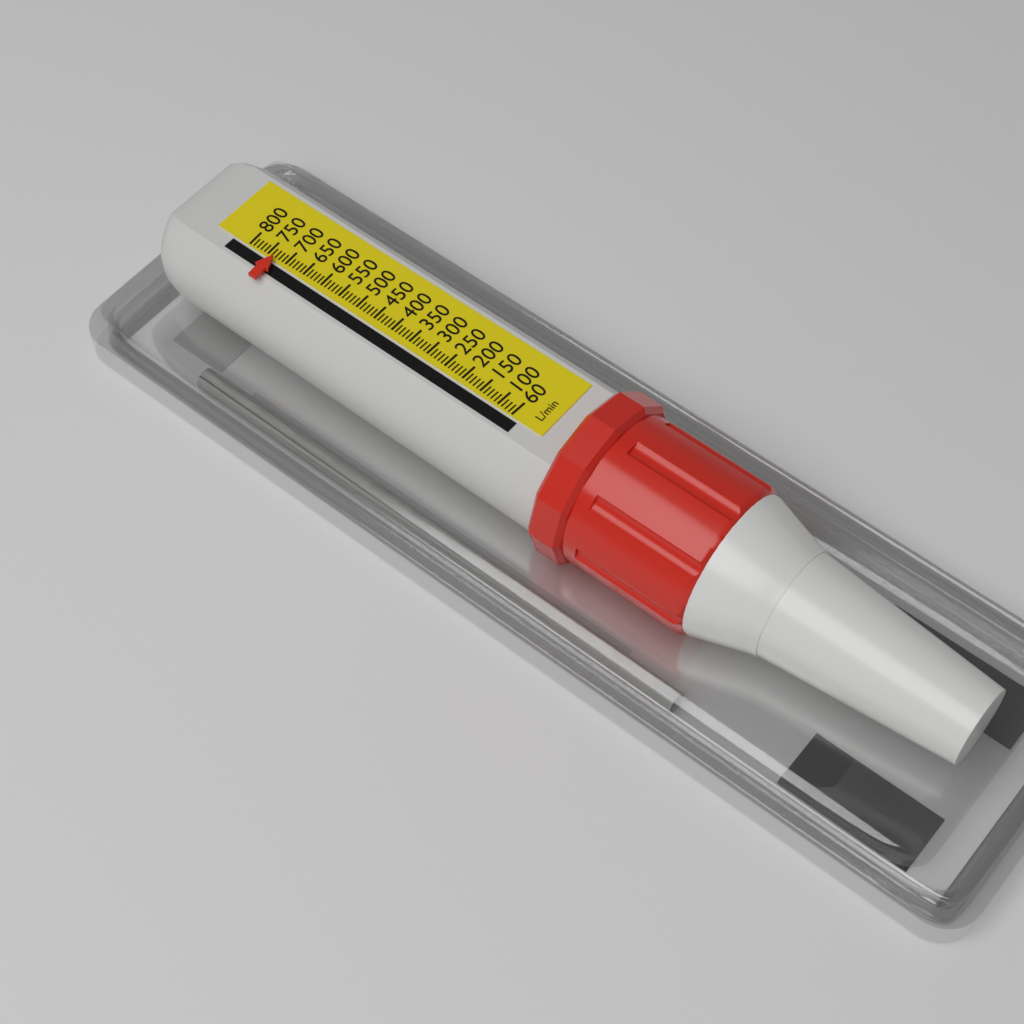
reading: 730 L/min
